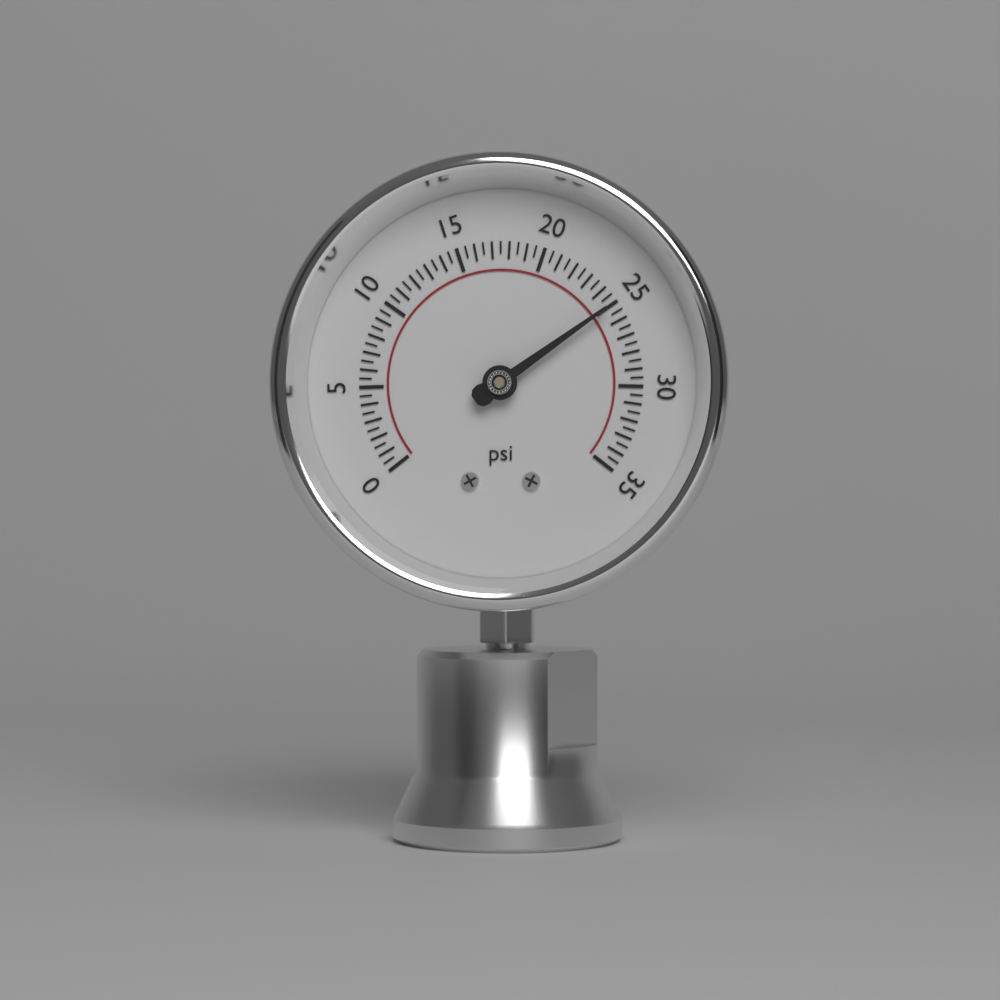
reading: 25.0 psi
